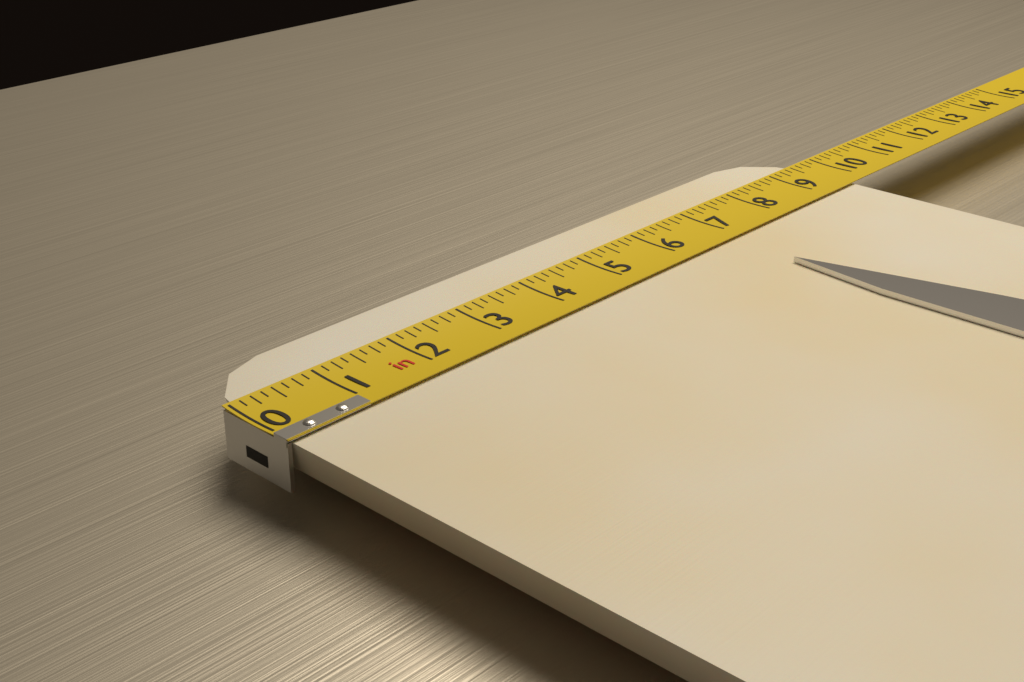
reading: 9.625 in
